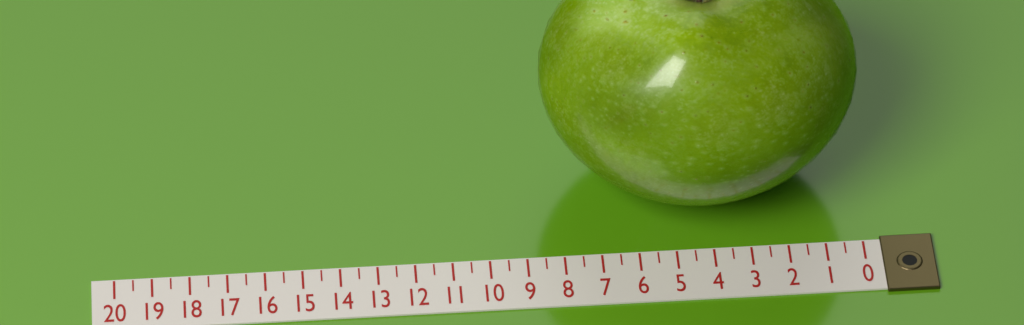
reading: 8.5 (no unit)
